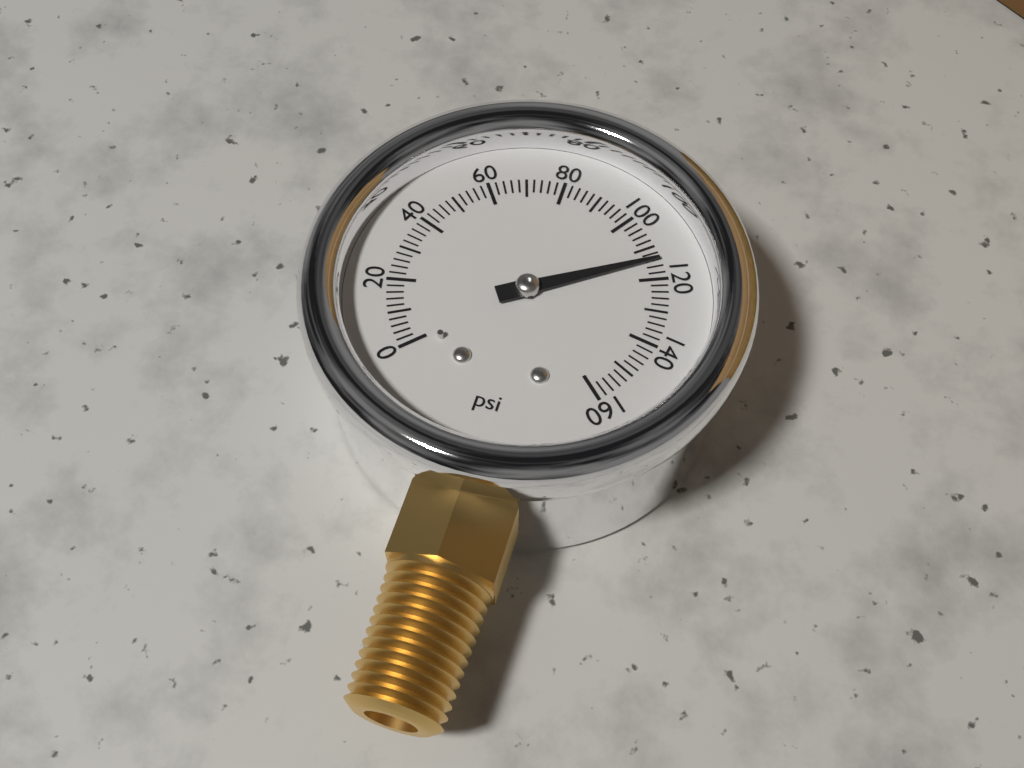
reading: 114 psi
